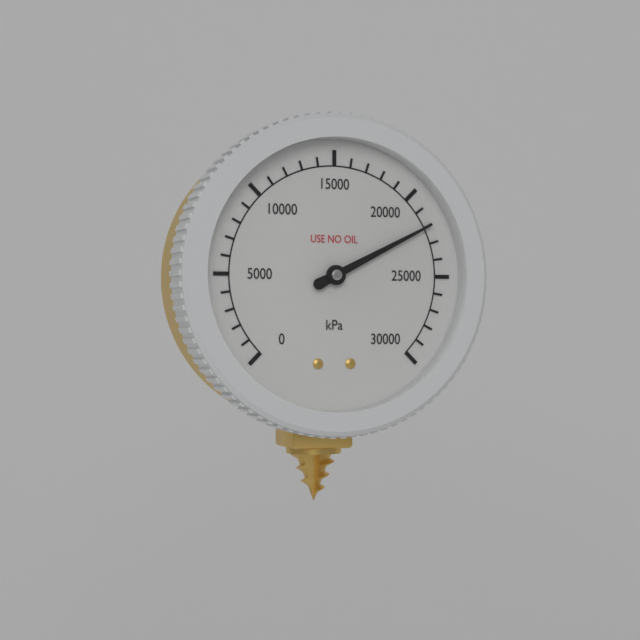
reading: 22000 kPa
